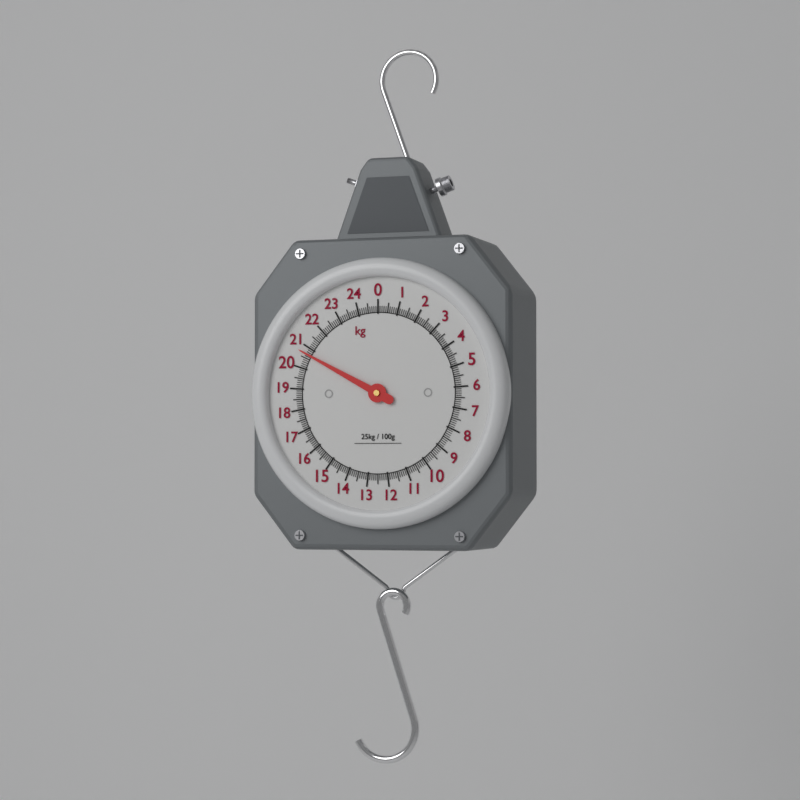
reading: 20.7 kg
